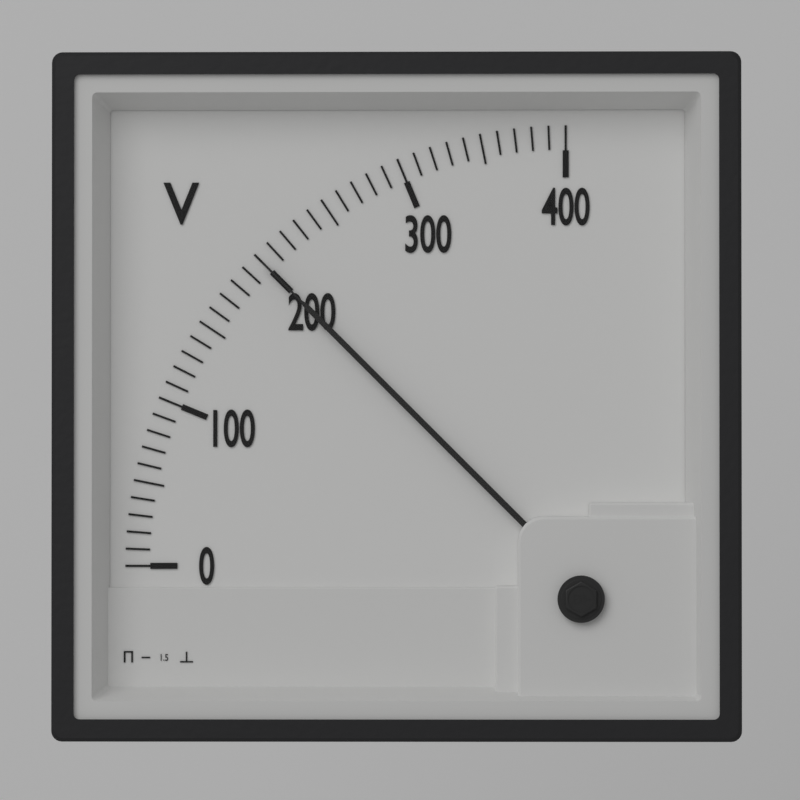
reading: 200 V
